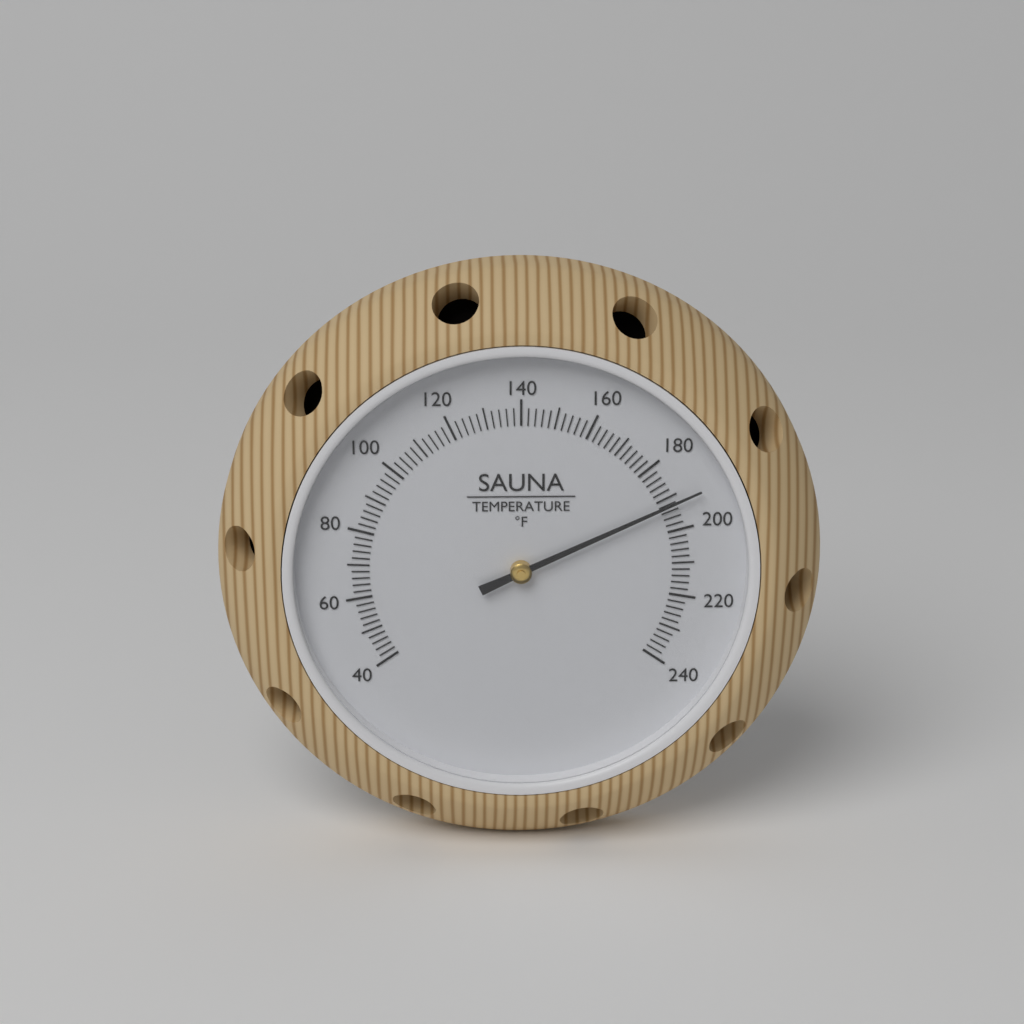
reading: 192 °F
